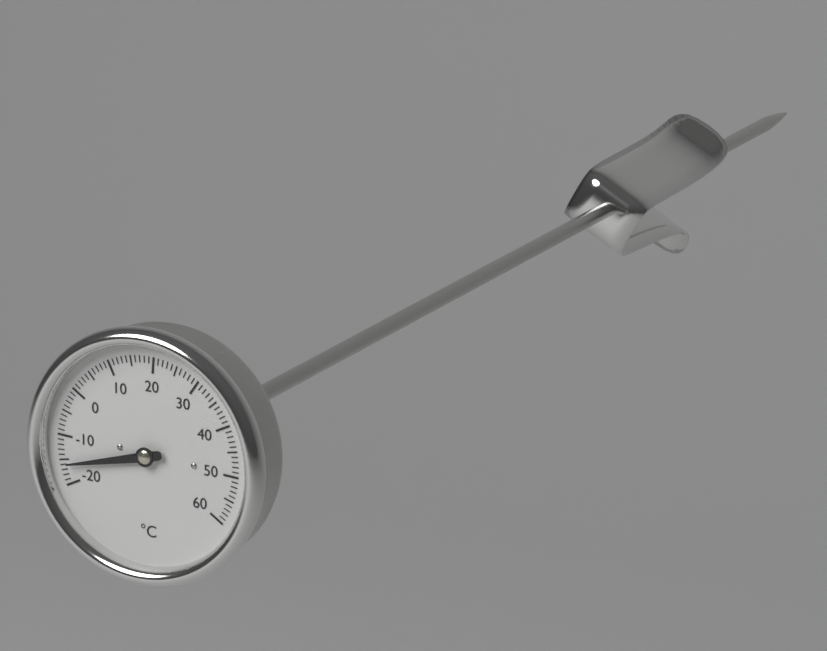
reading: -16 °C
